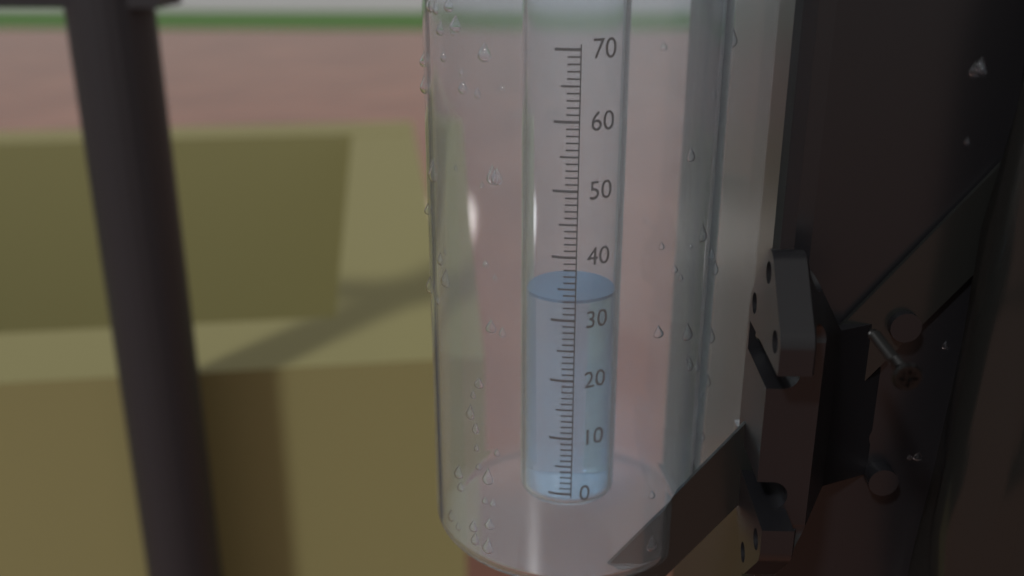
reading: 33 (no unit)
